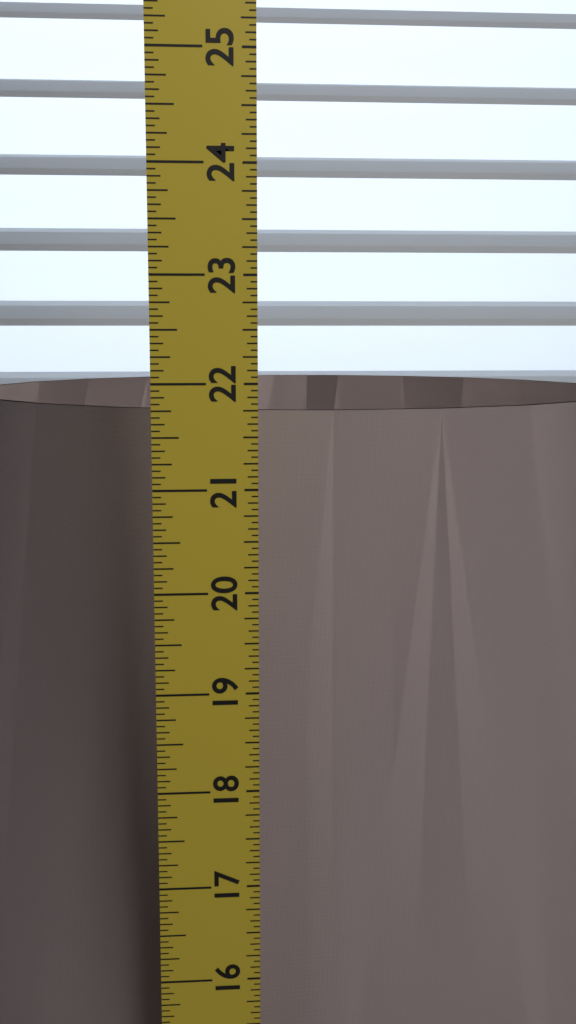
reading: 21.6250 in
